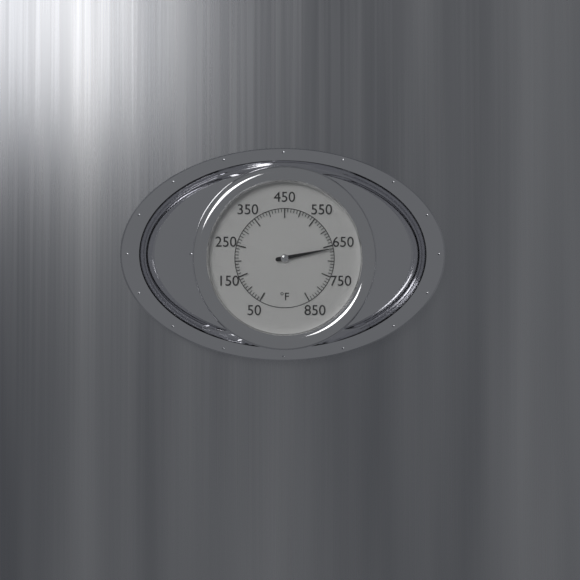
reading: 660 °F
